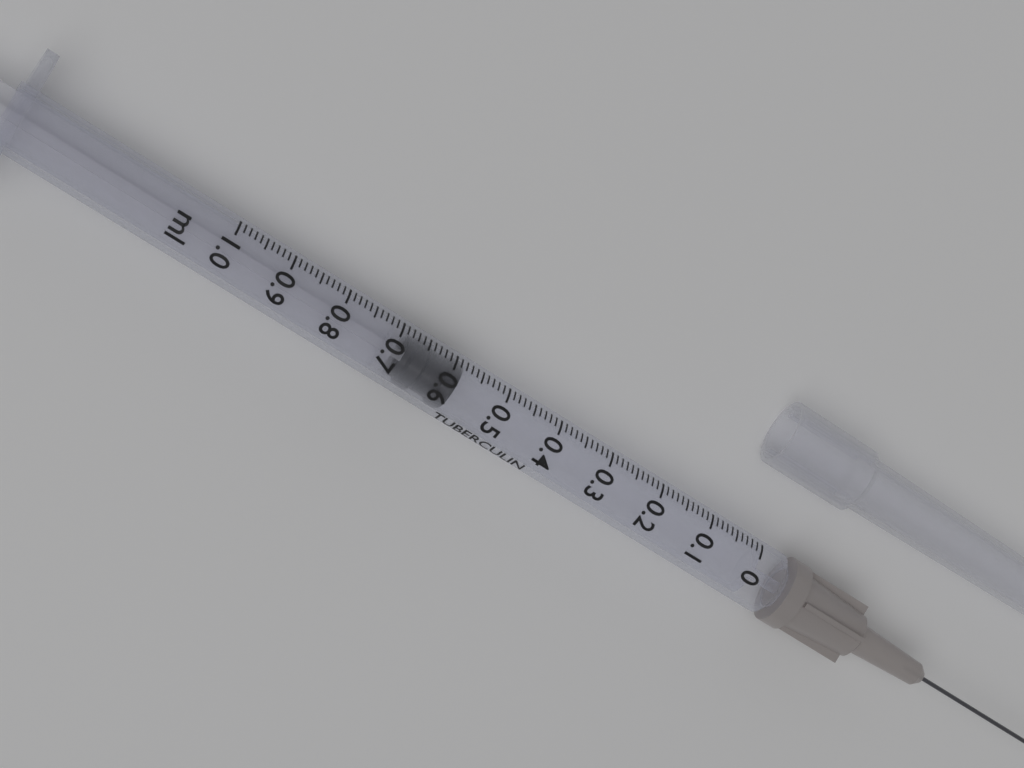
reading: 0.58 ml
